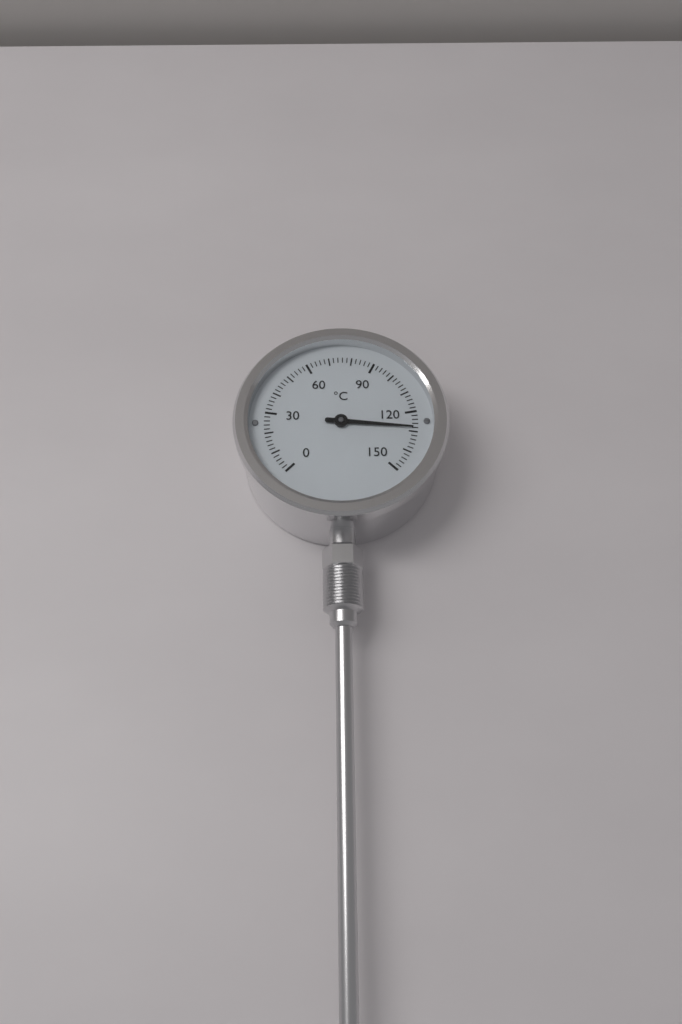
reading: 128 °C
